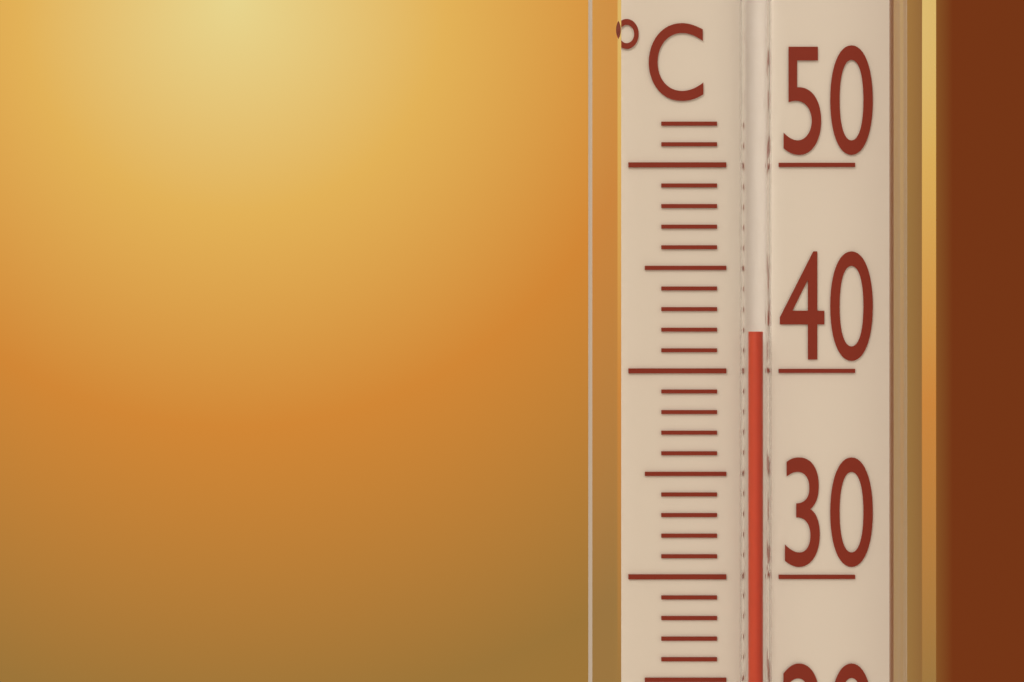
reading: 41.9 °C
